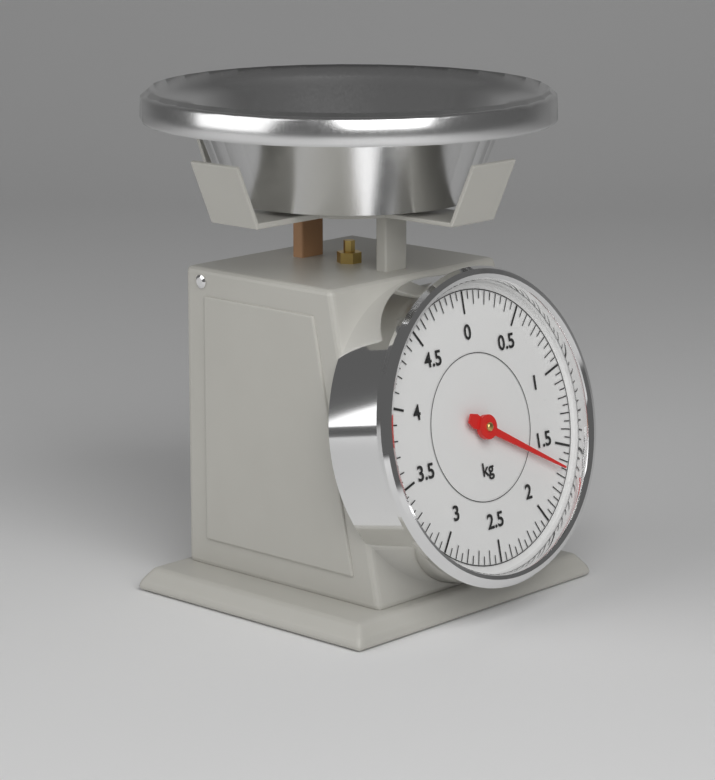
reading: 1.65 kg
